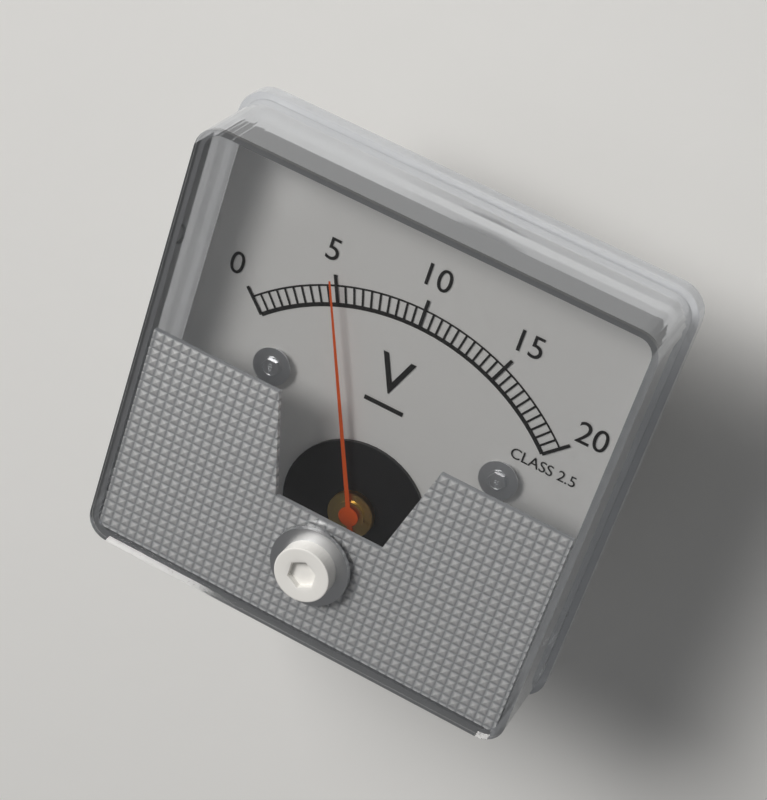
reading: 5.0 V
